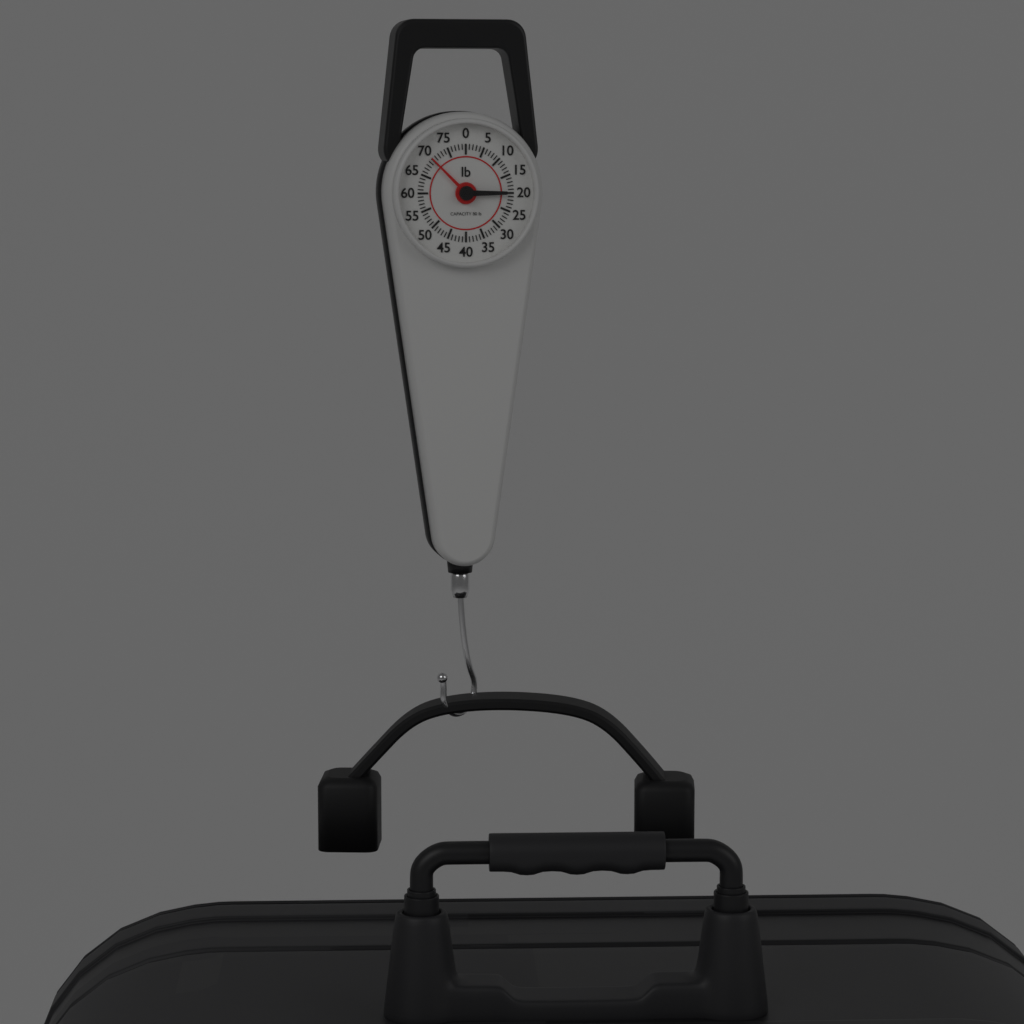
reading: 70 lb
